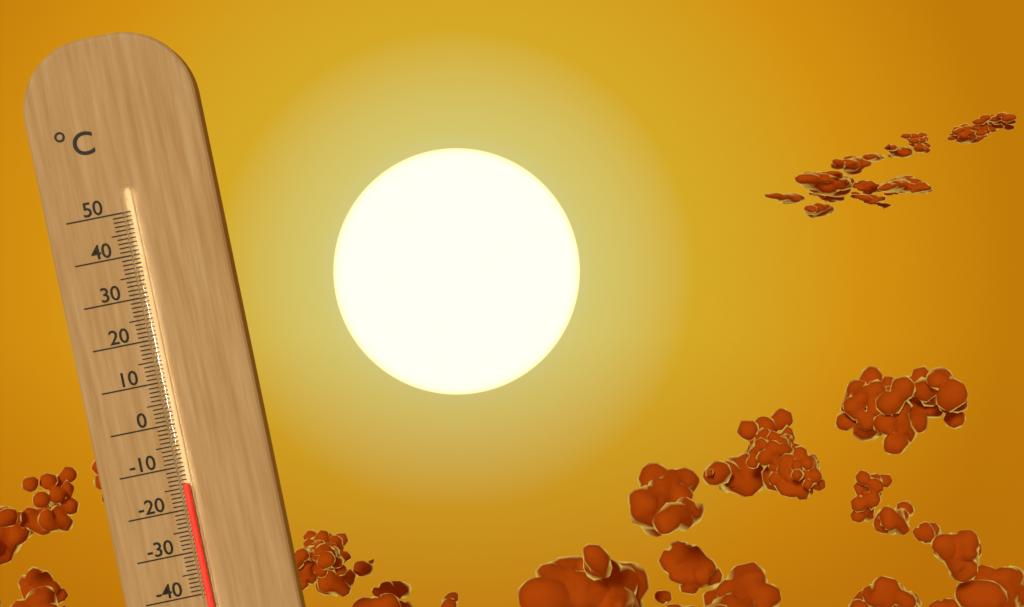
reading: -14 °C
